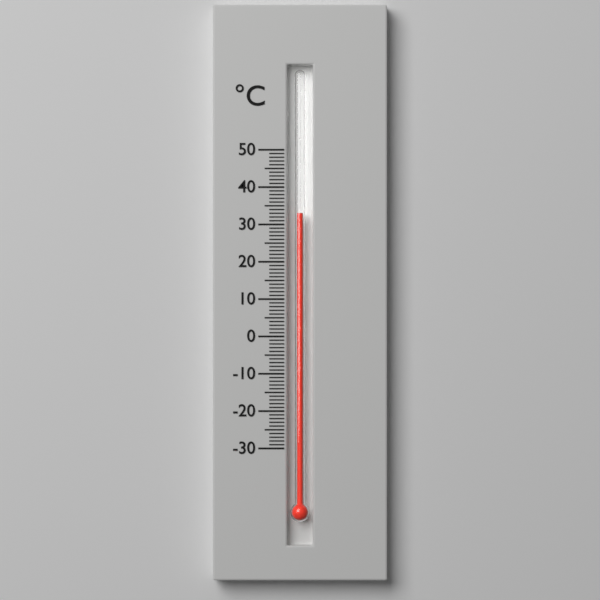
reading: 33 °C
